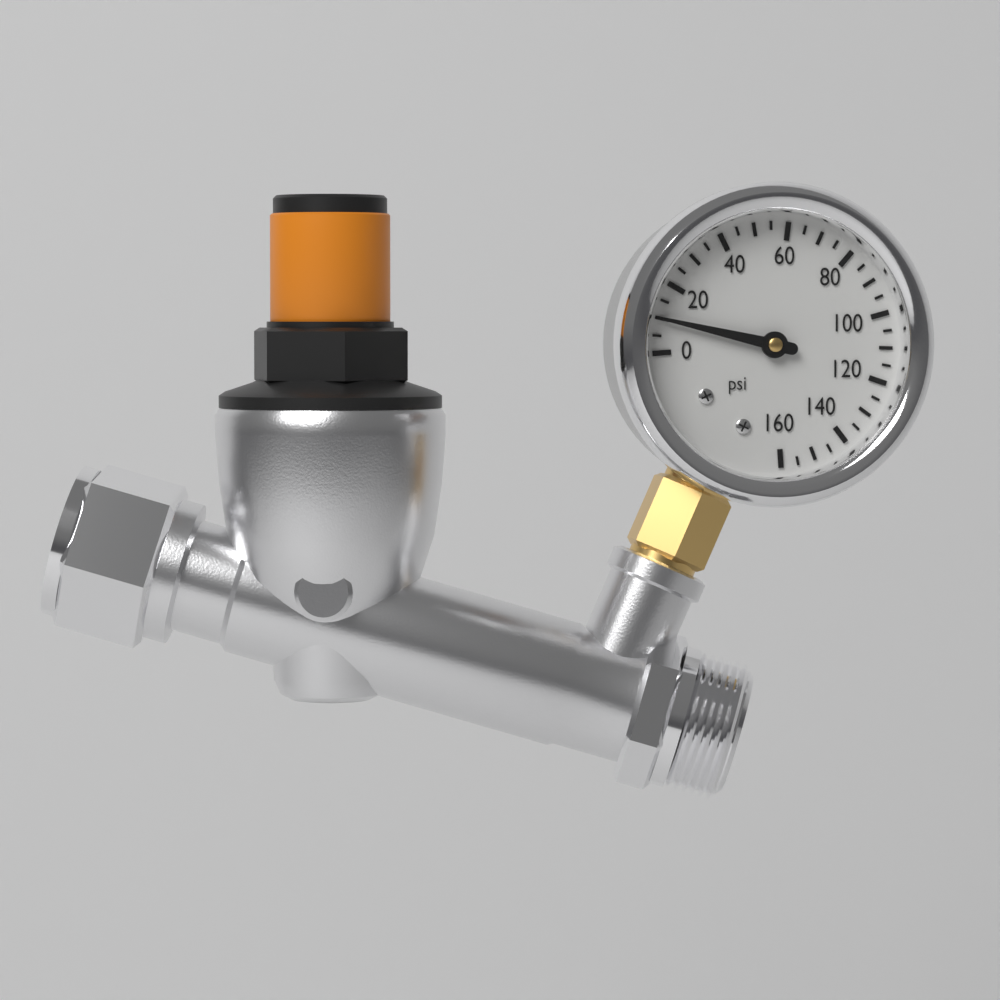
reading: 10 psi
